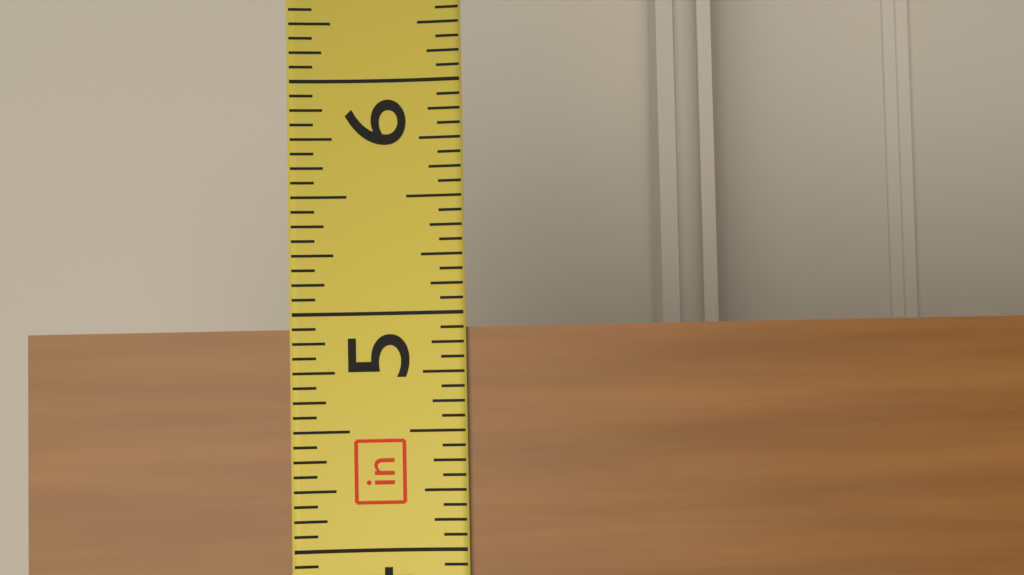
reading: 4.9375 in
